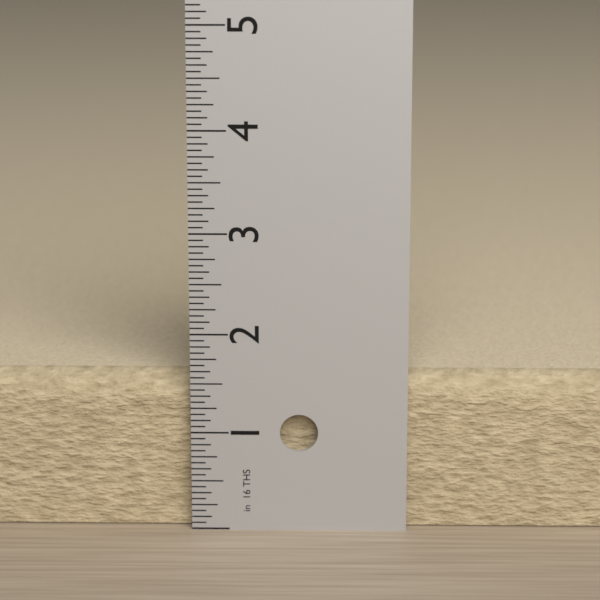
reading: 1.5625 in
